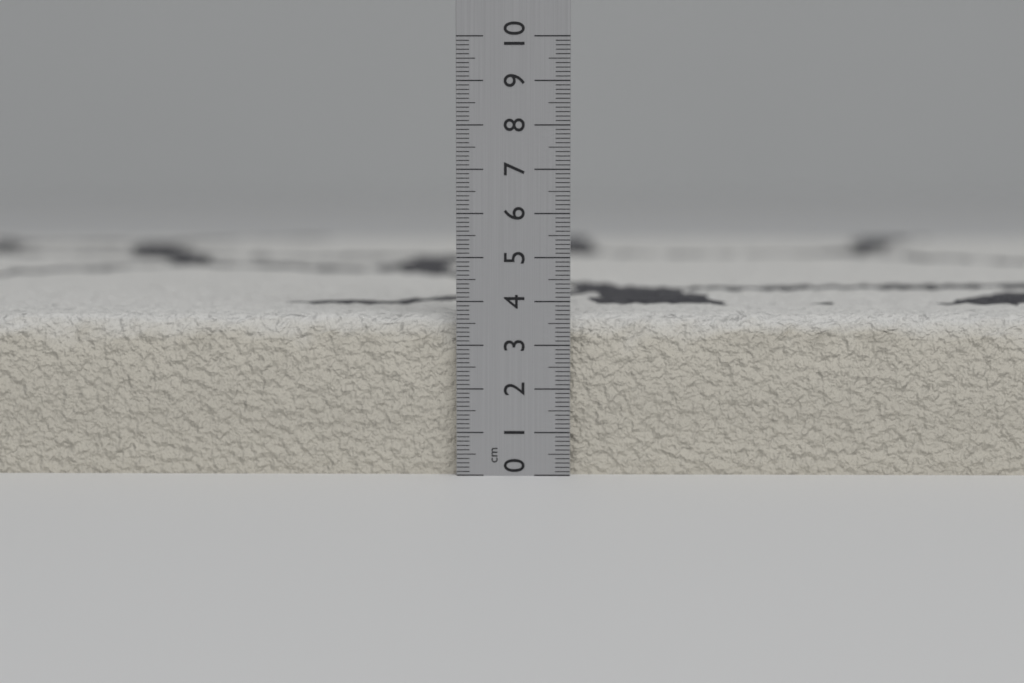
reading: 3.7 cm
